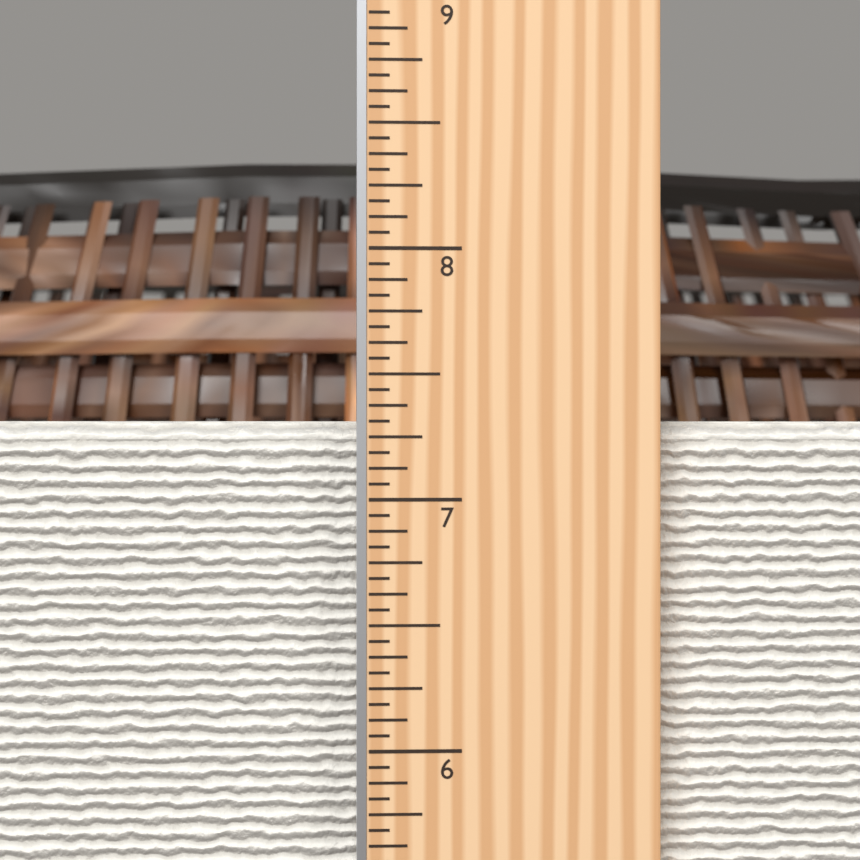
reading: 7.3125 in
